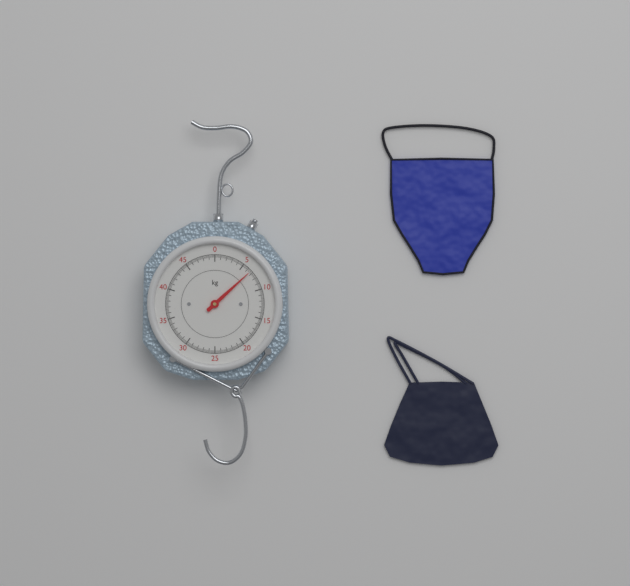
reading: 6.6 kg
